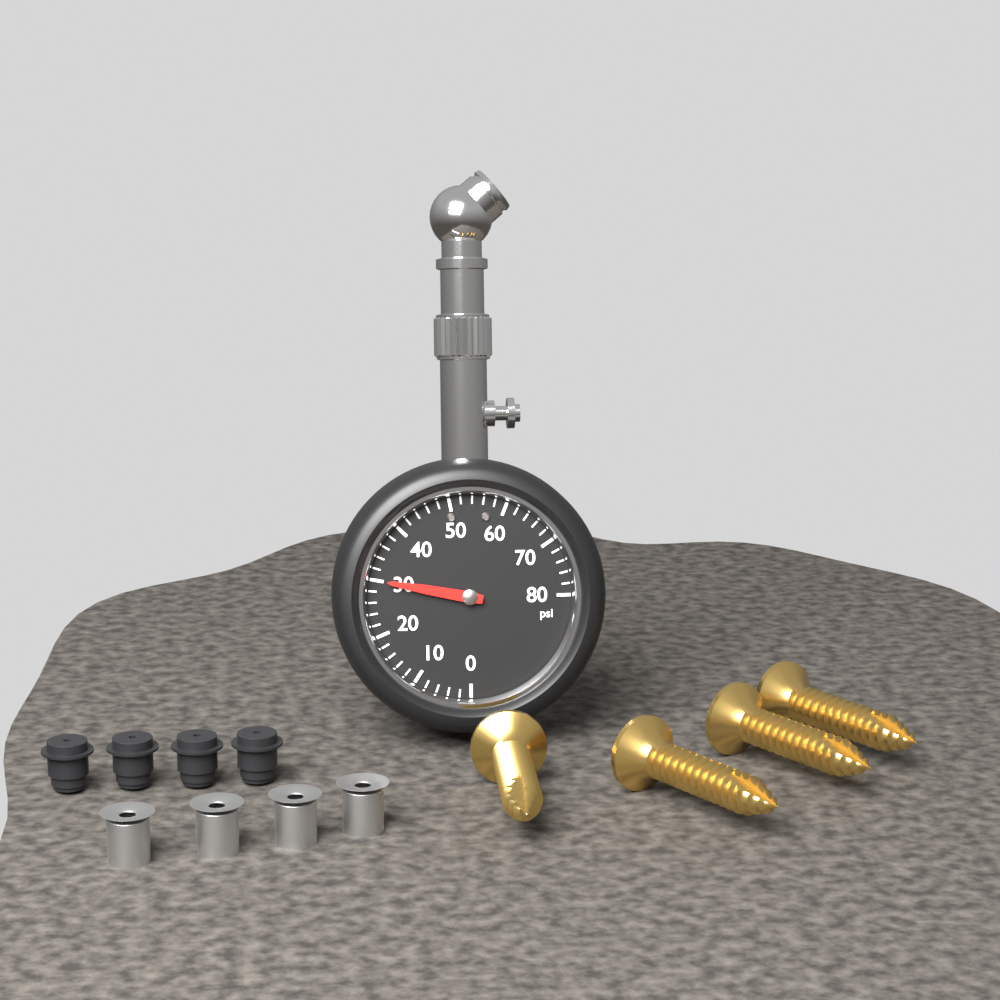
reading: 30 psi
